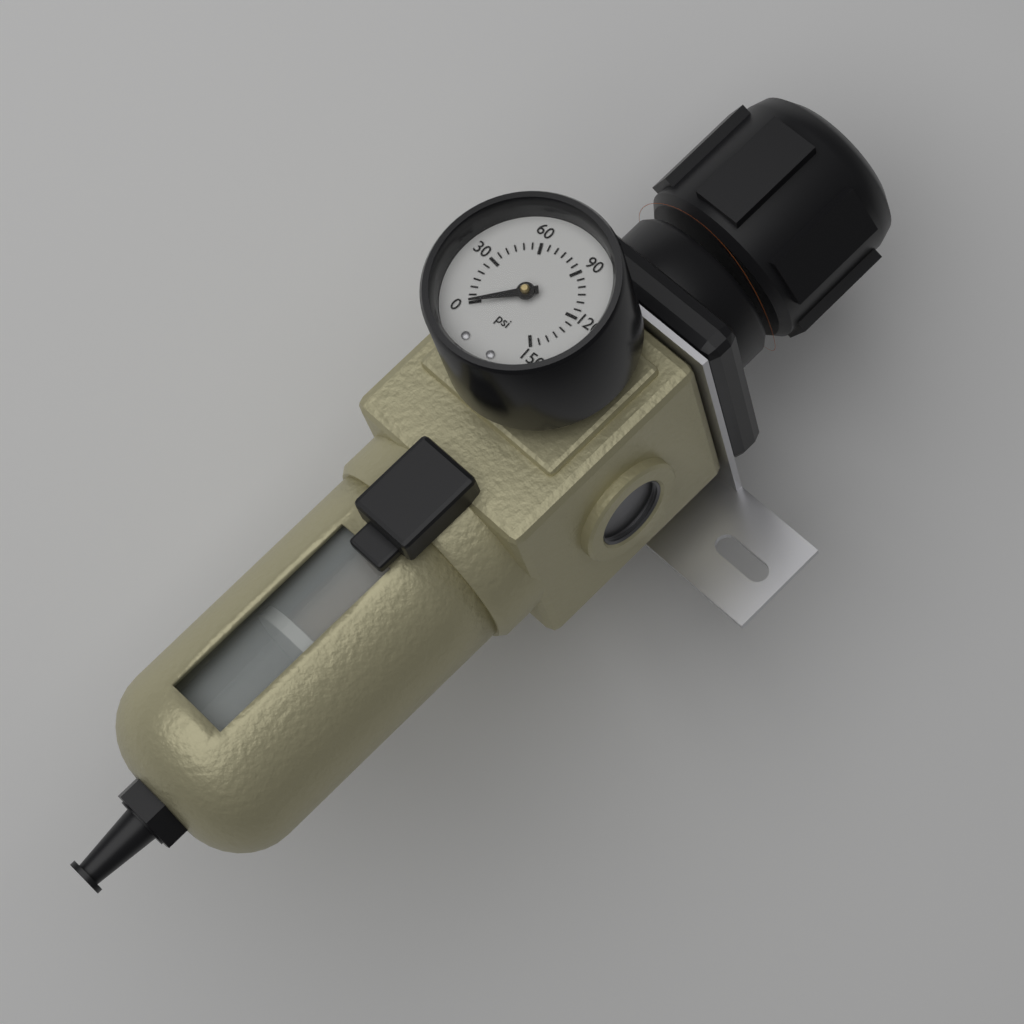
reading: 0 psi
